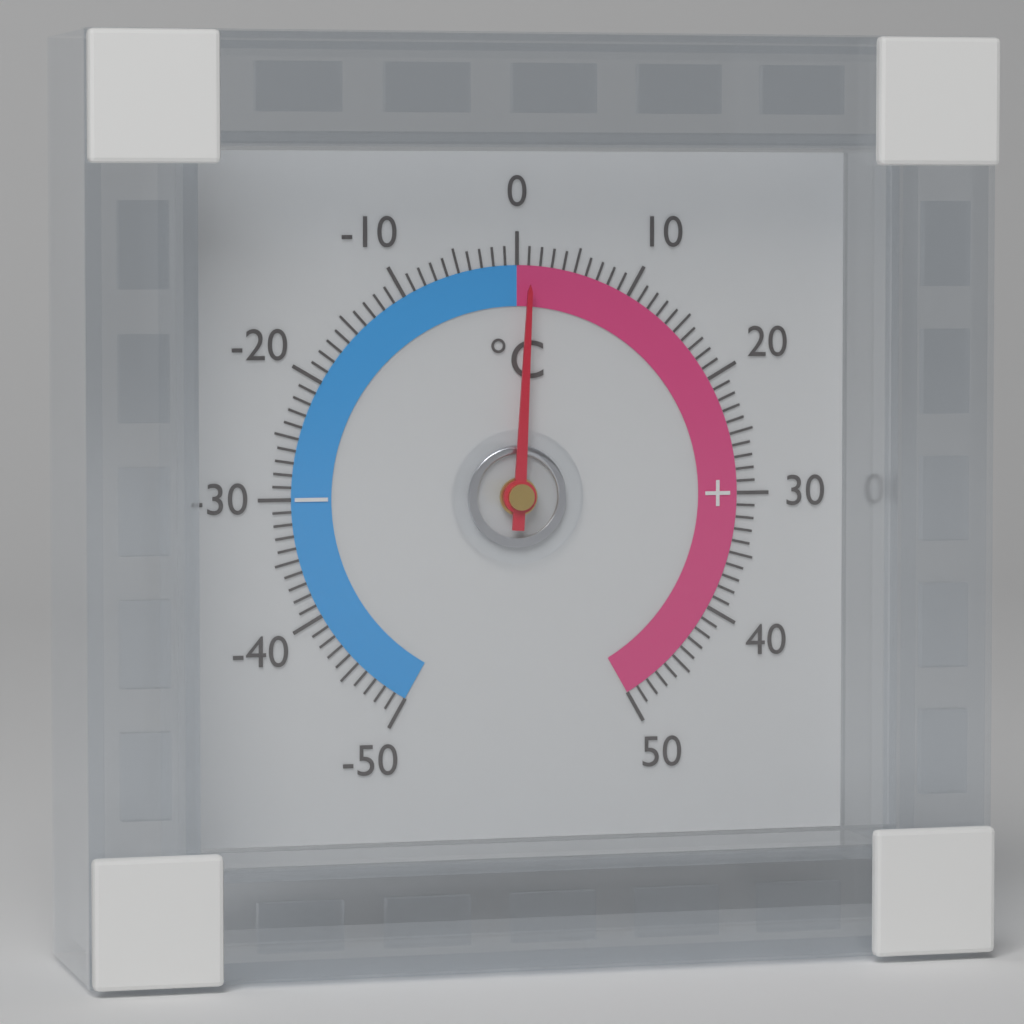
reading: 1 °C
